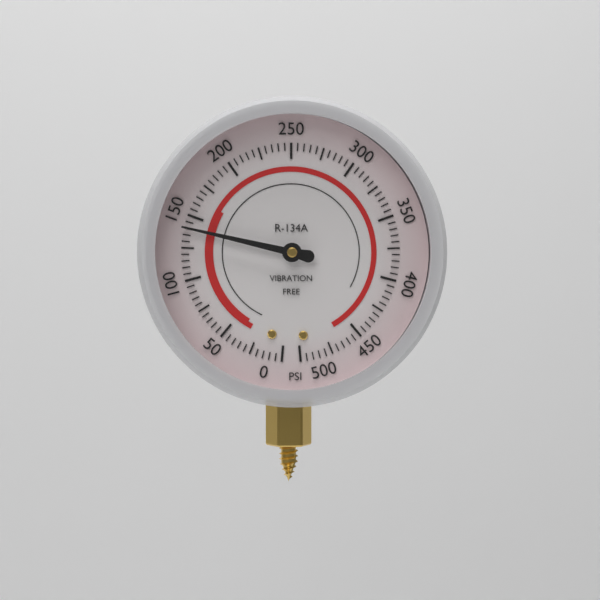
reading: 140 psi
